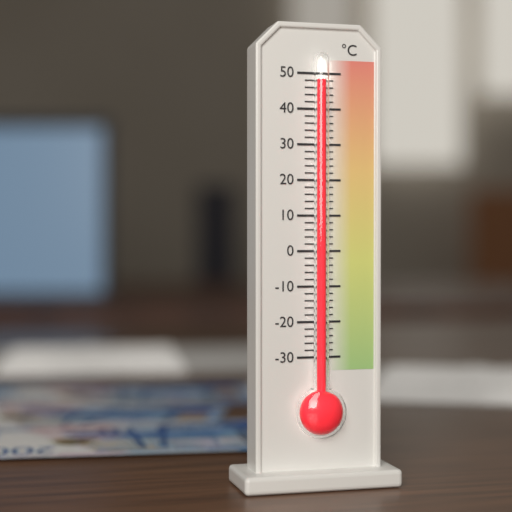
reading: 48 °C
